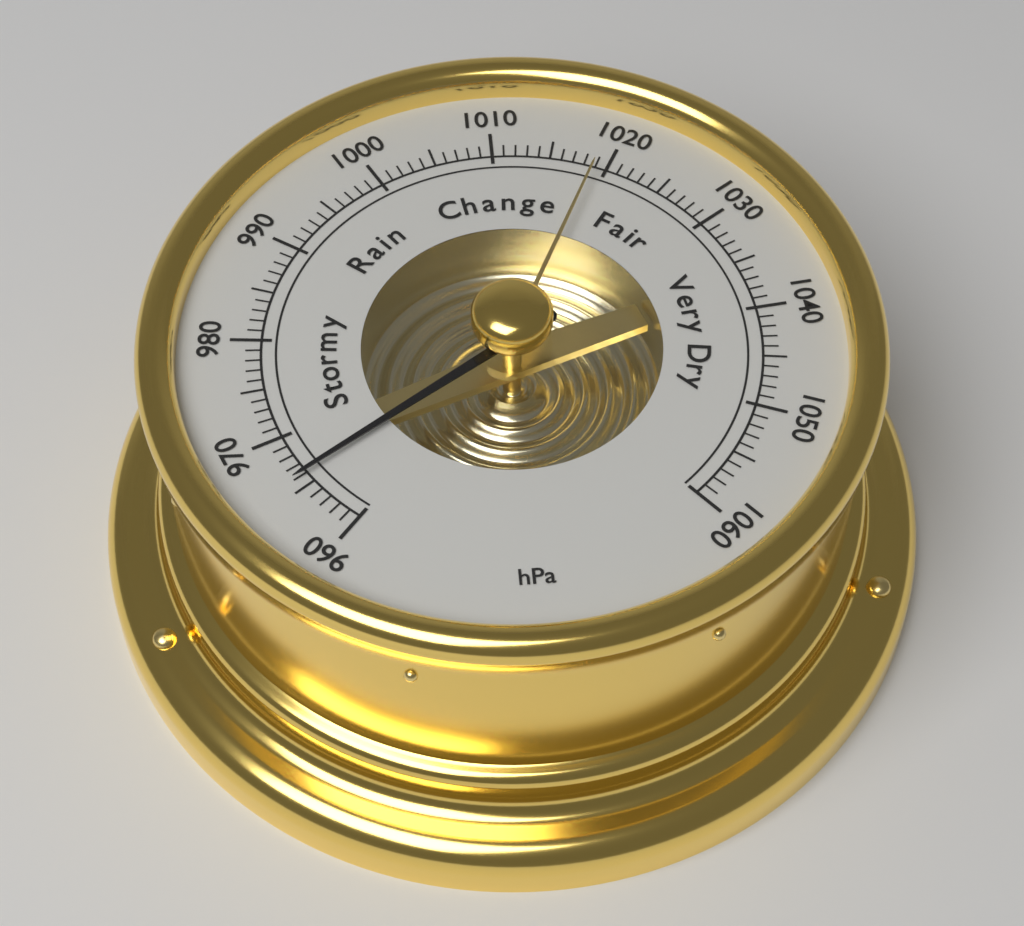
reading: 966 hPa
